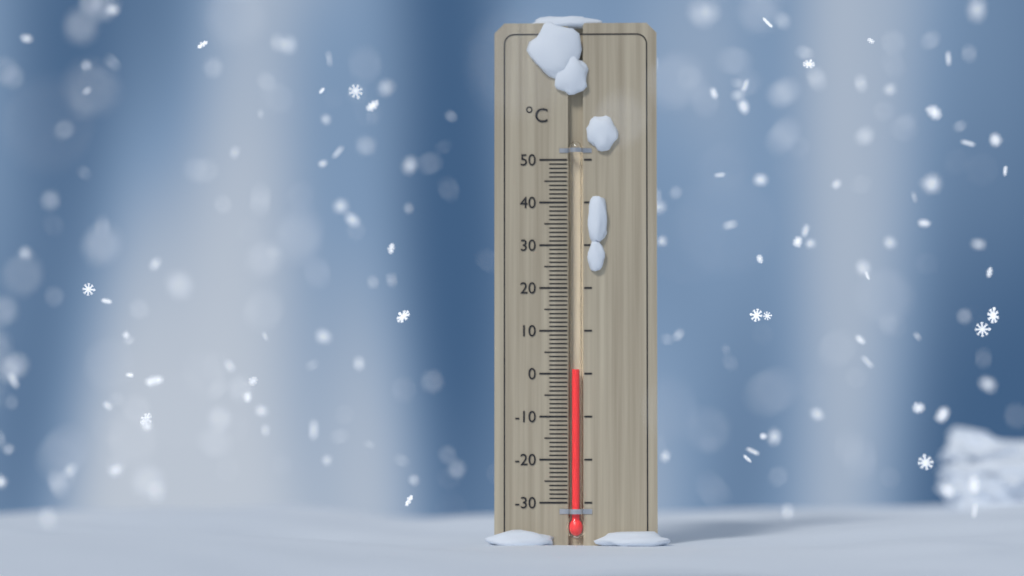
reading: 1 °C
